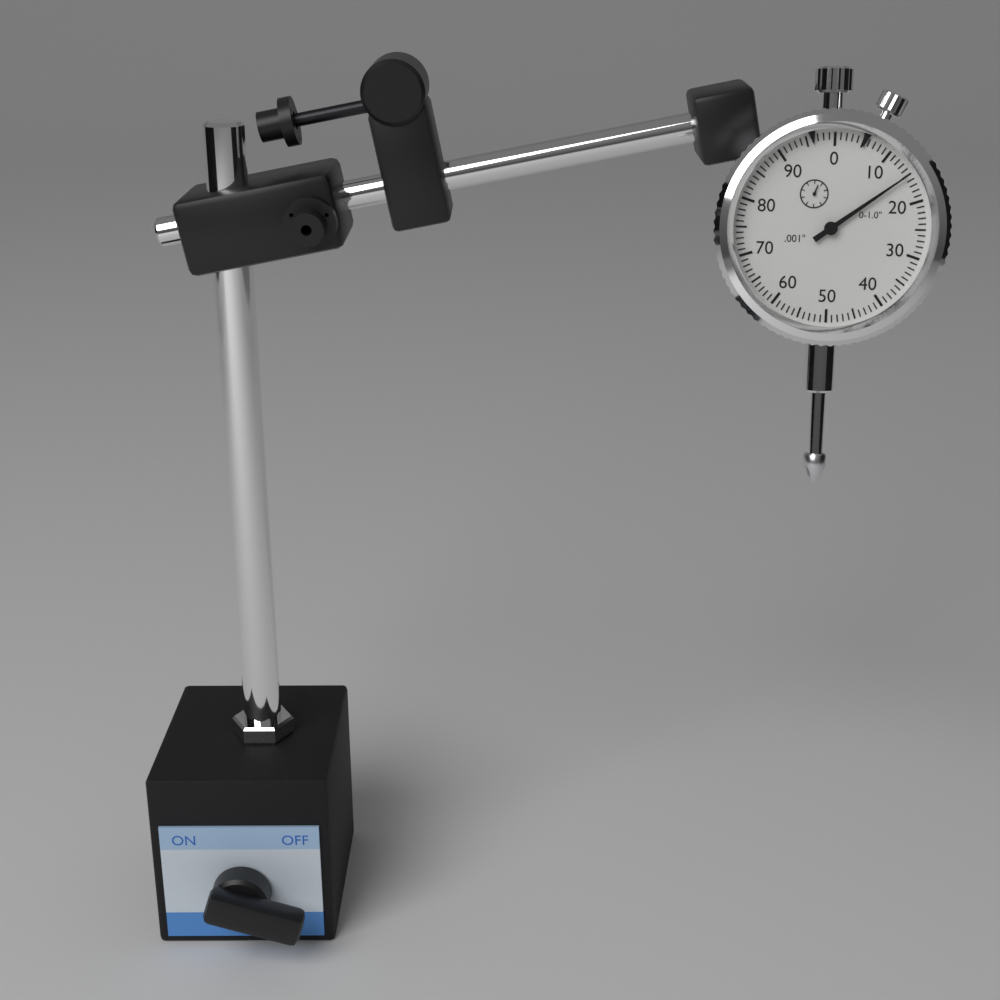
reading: 0.015 in
